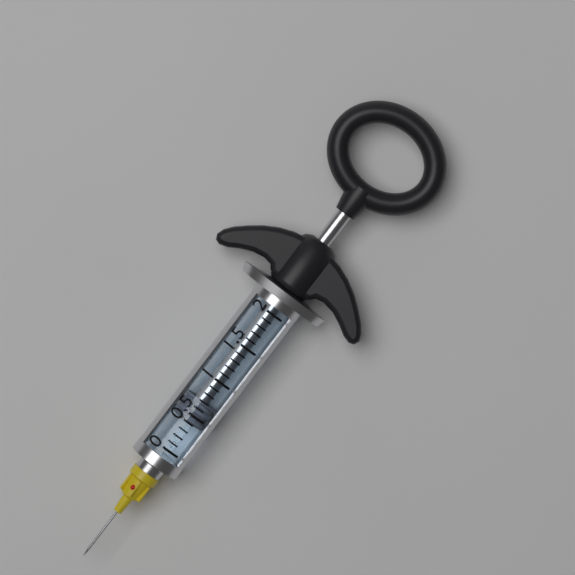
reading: 0.4 (no unit)
